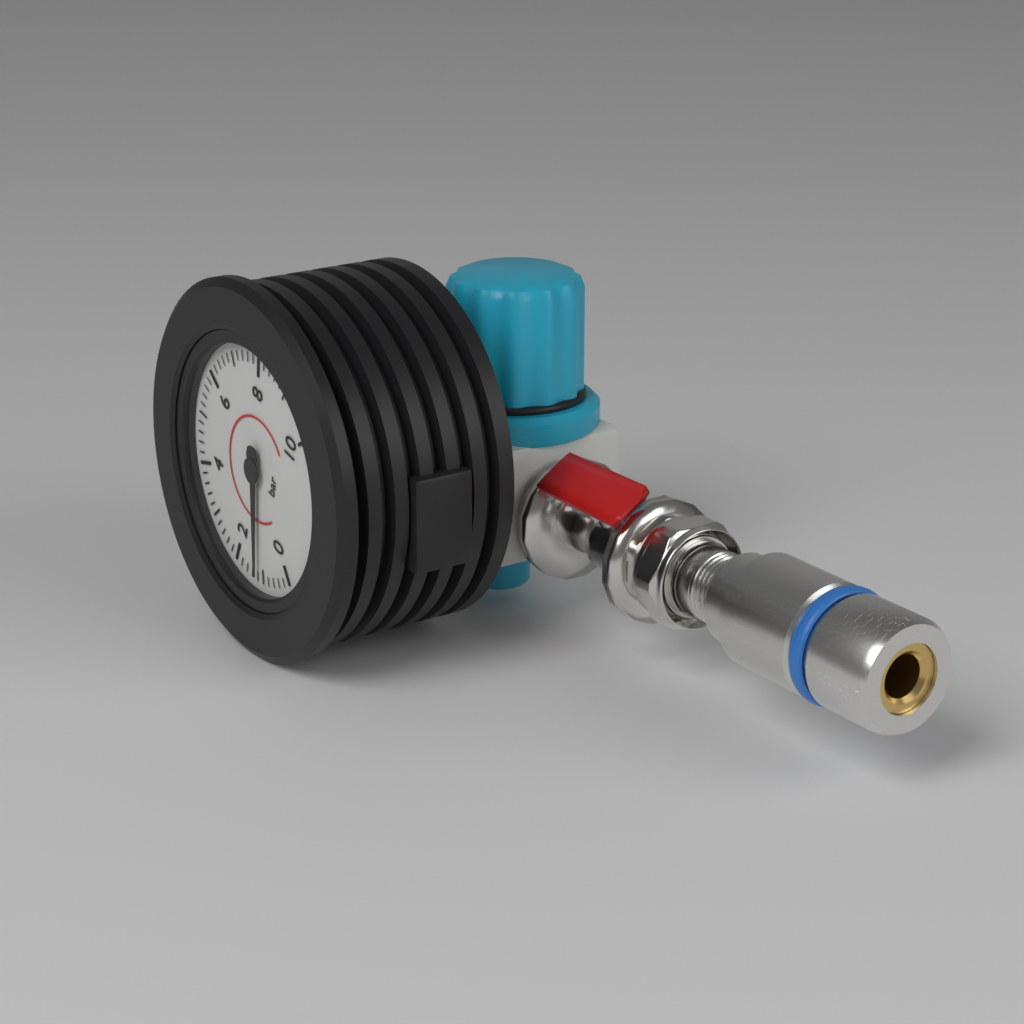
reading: 1.2 bar
